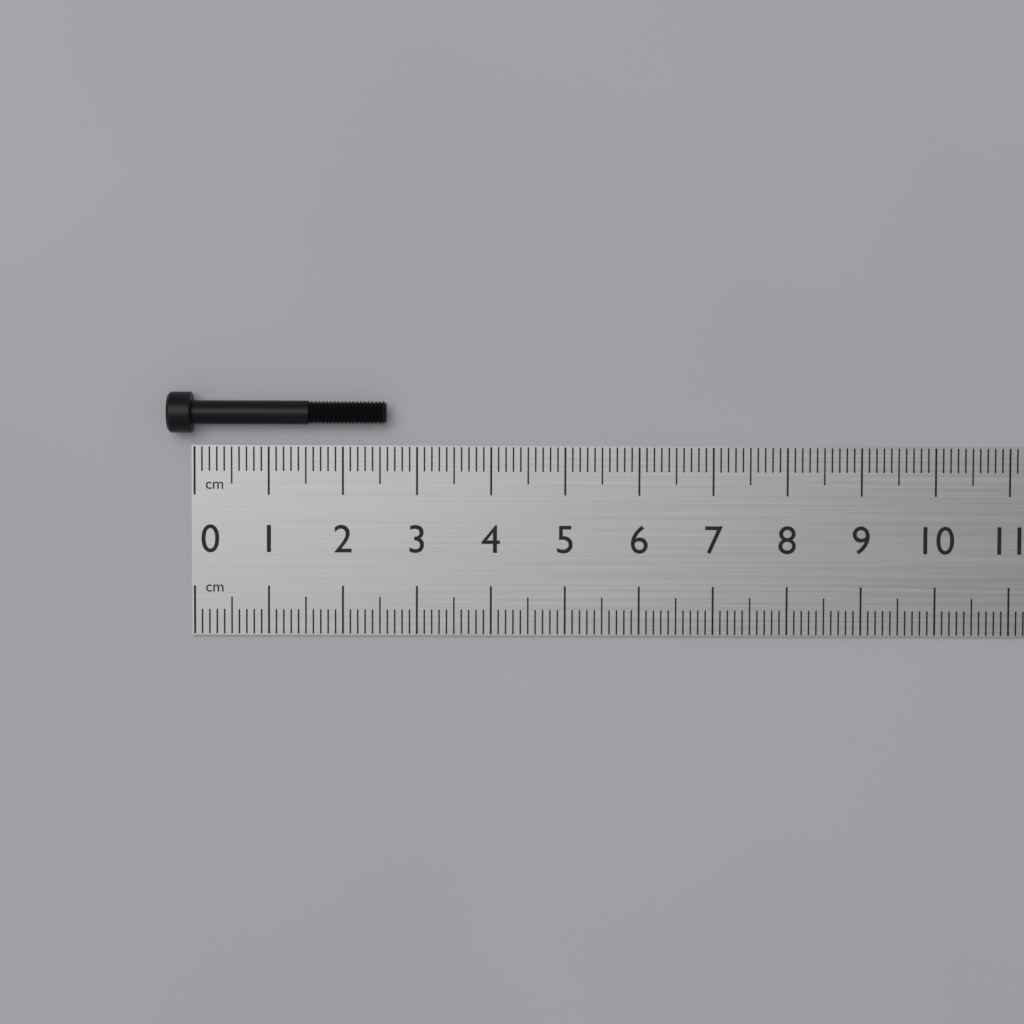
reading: 2.6 cm
